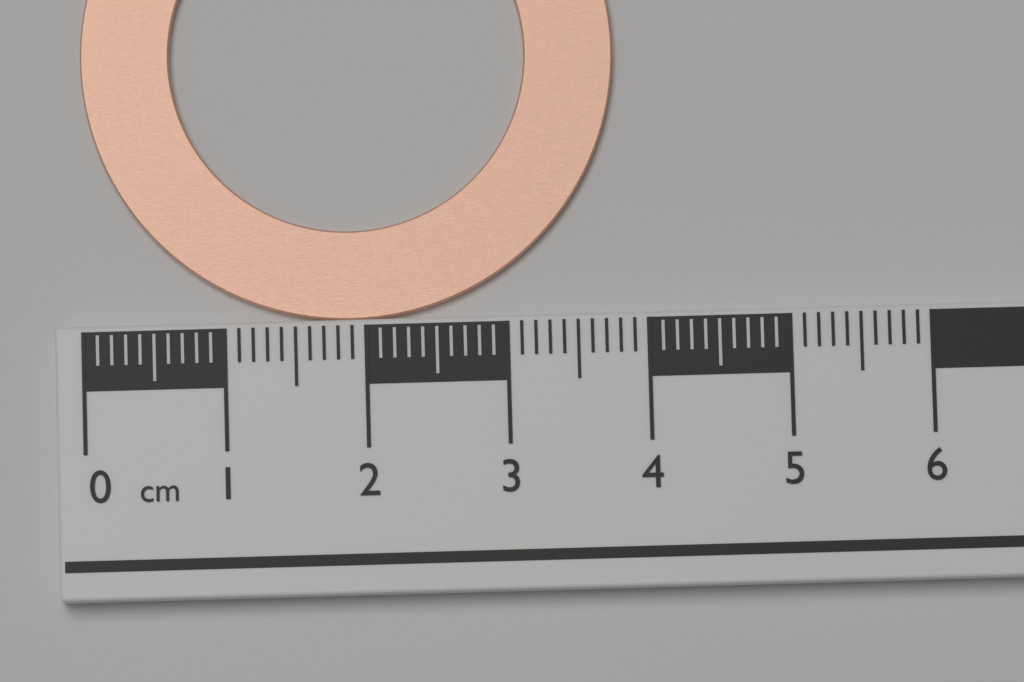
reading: 3.8 cm
